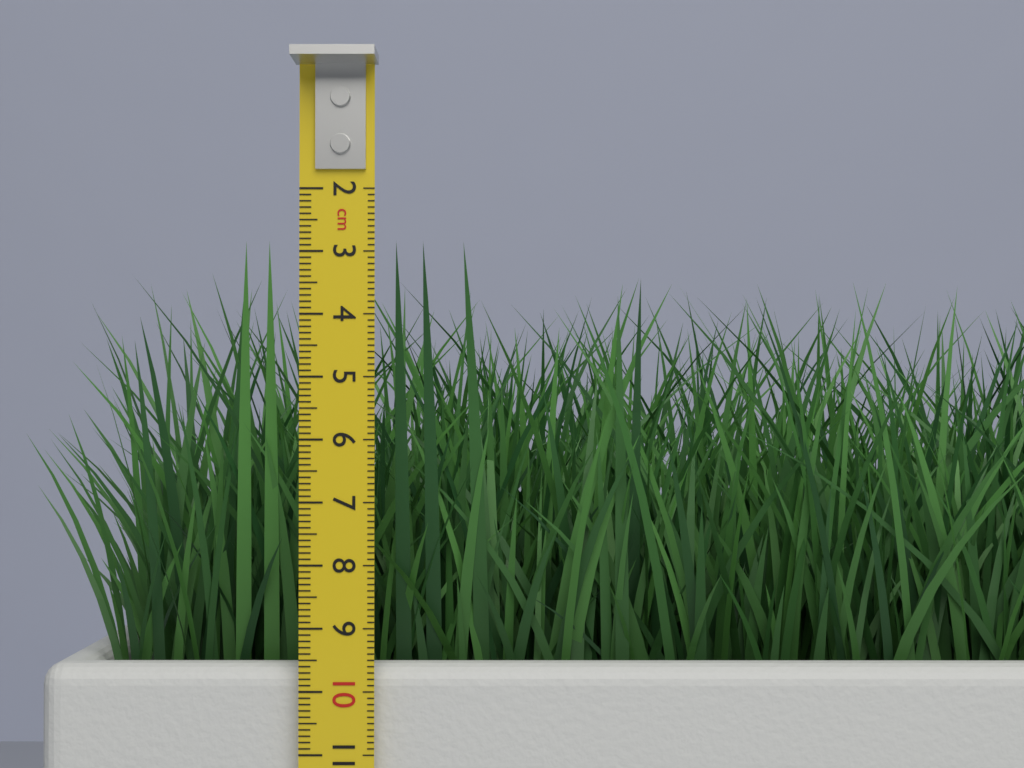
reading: 2.8 cm
